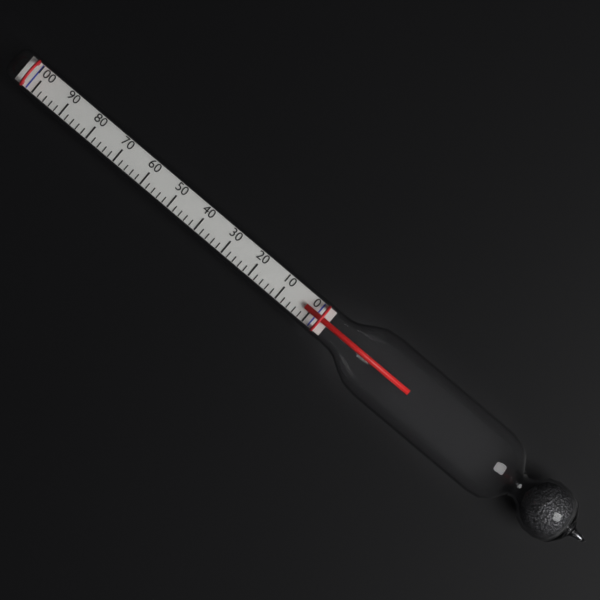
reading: 2 (no unit)
